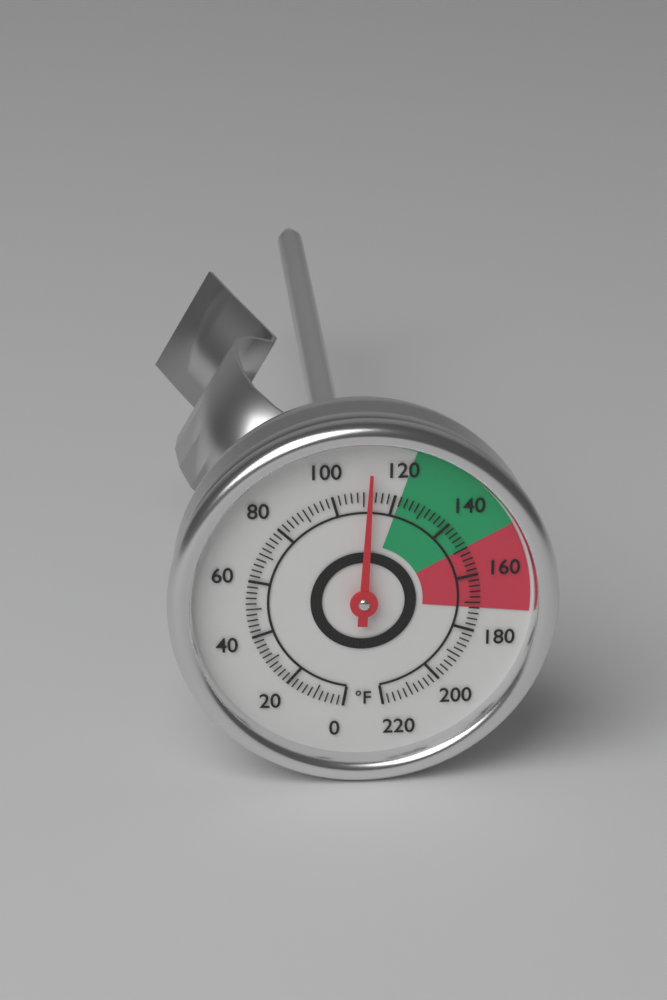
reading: 112 °F
